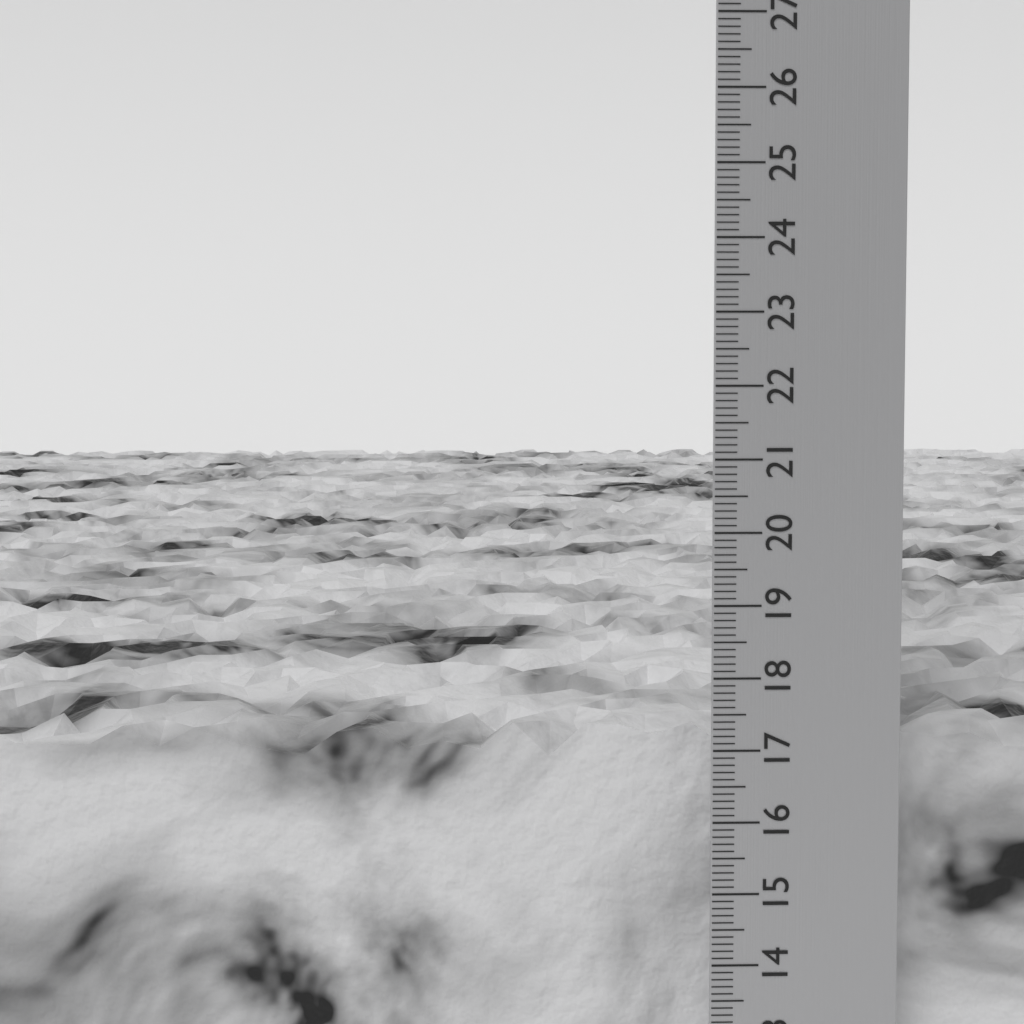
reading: 17.2 cm
